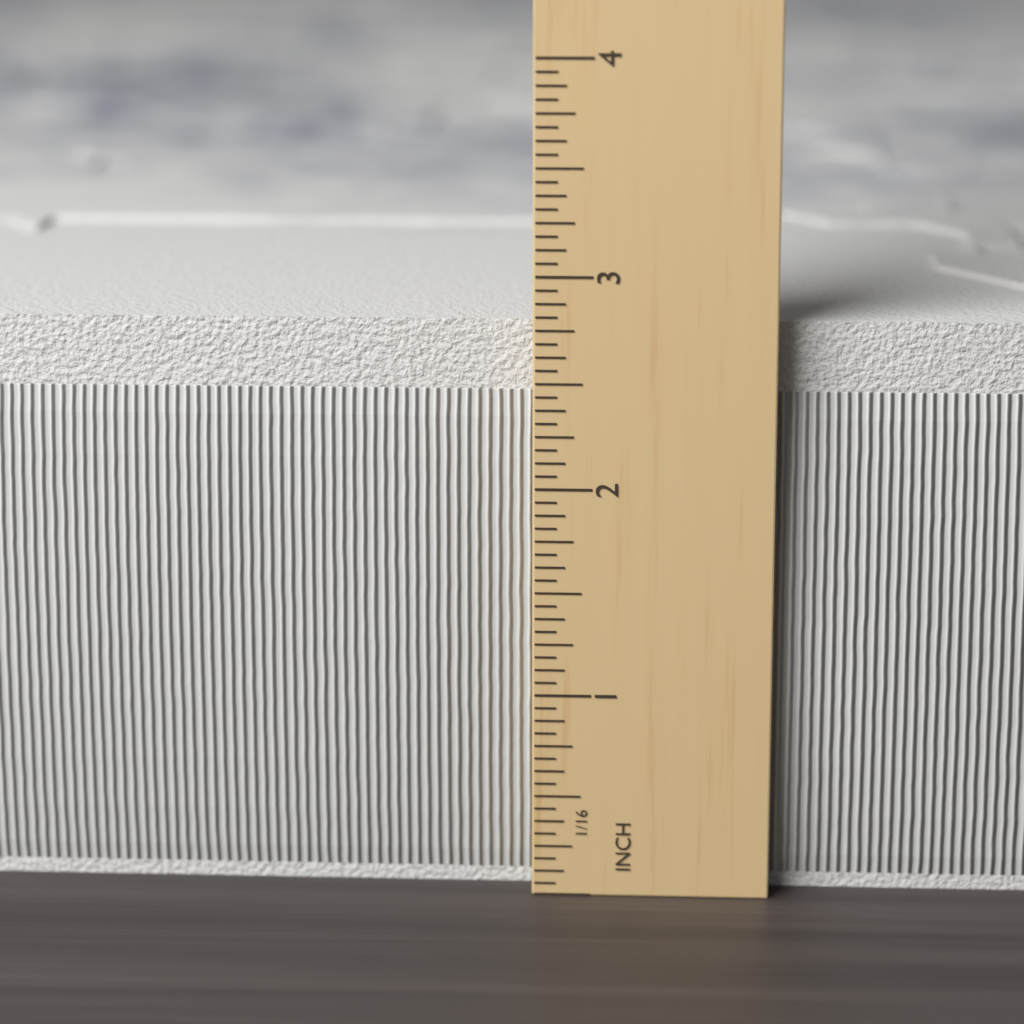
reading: 2.8125 in
